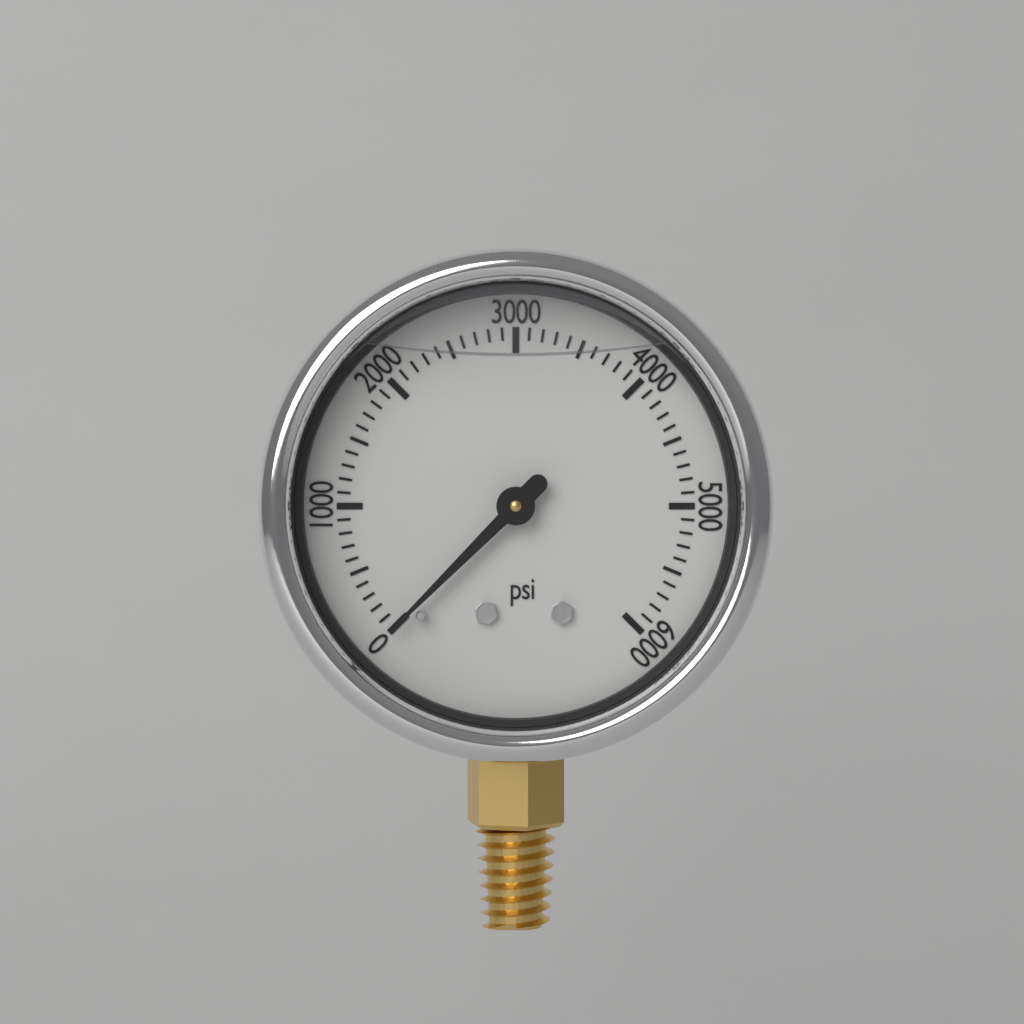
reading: 0 psi
